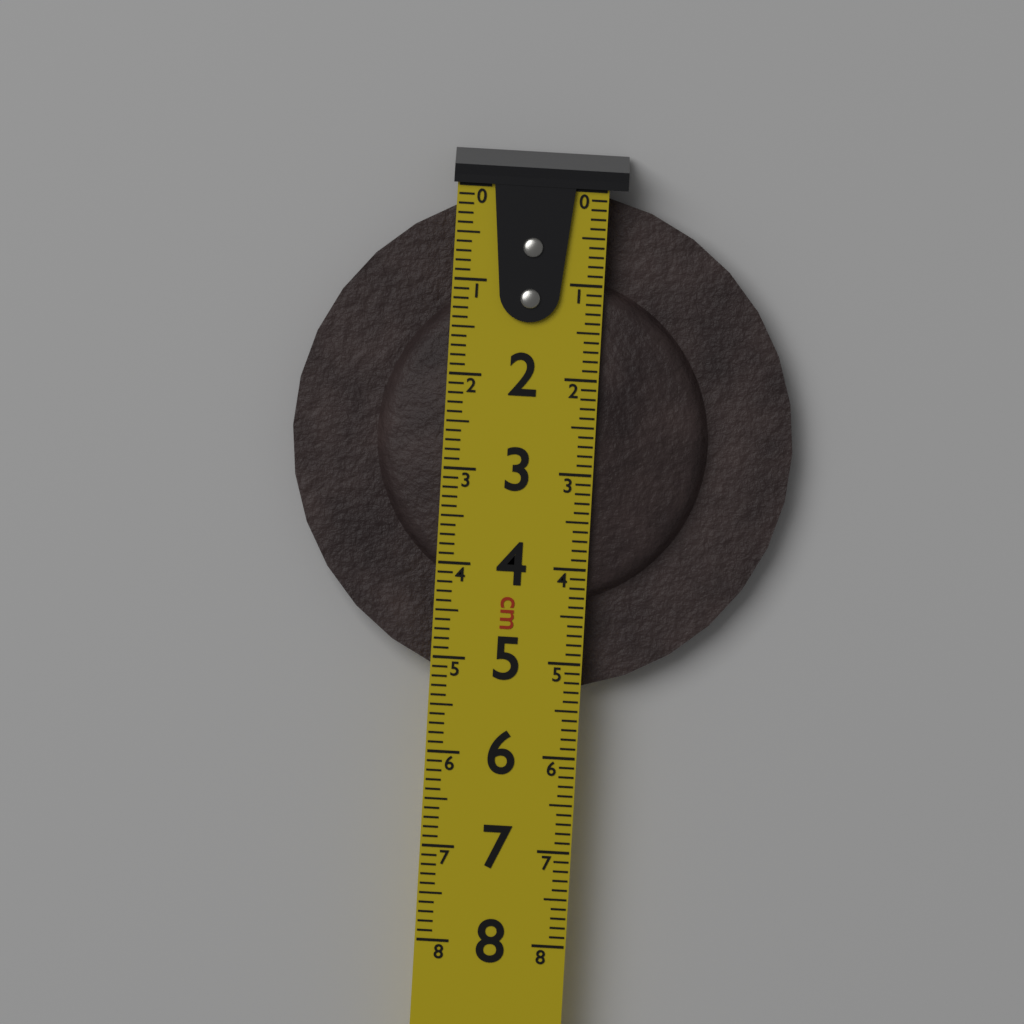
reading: 5.3 cm
